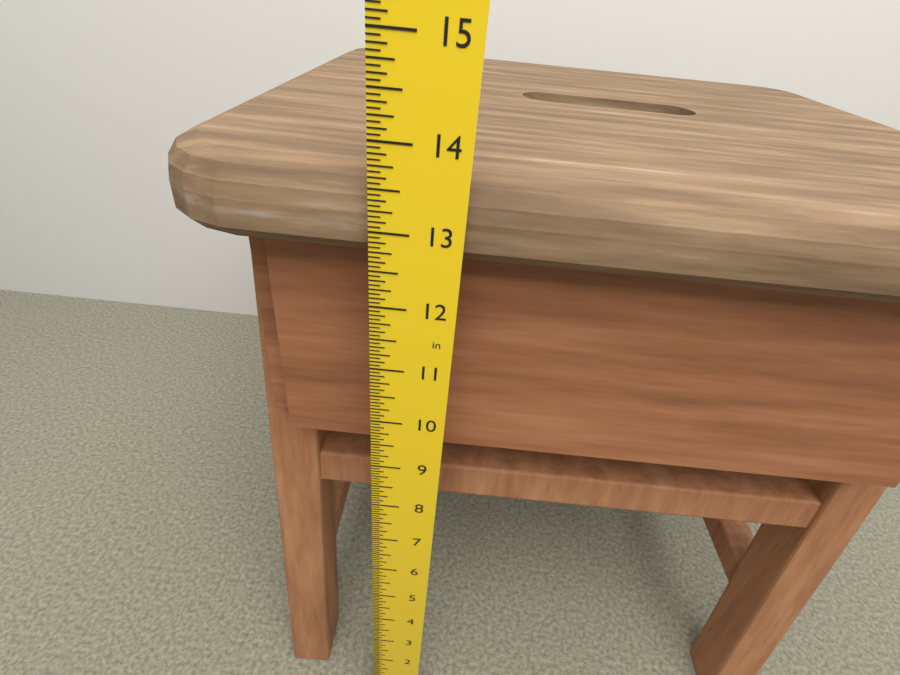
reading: 13.6250 in
